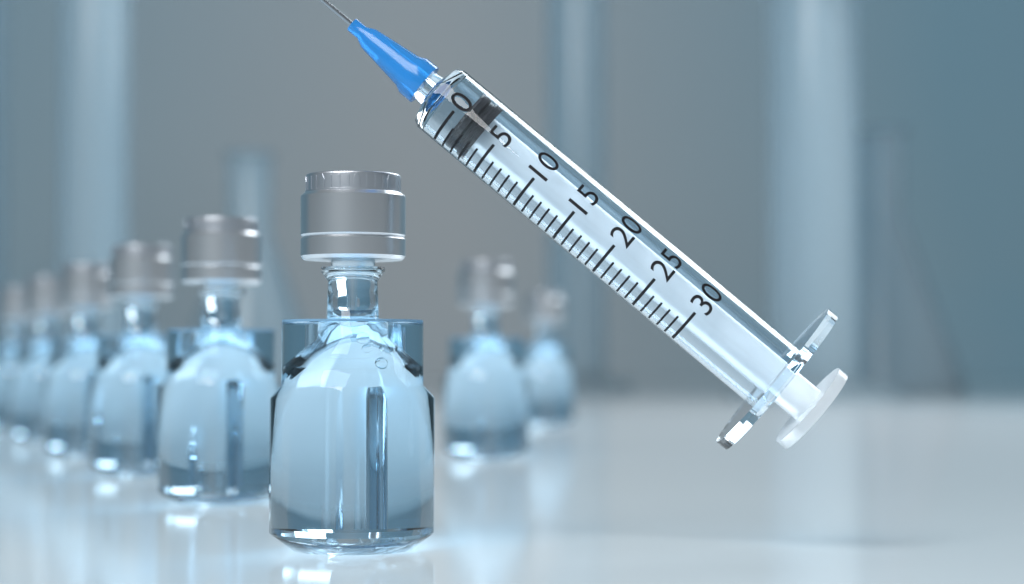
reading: 1 (no unit)
